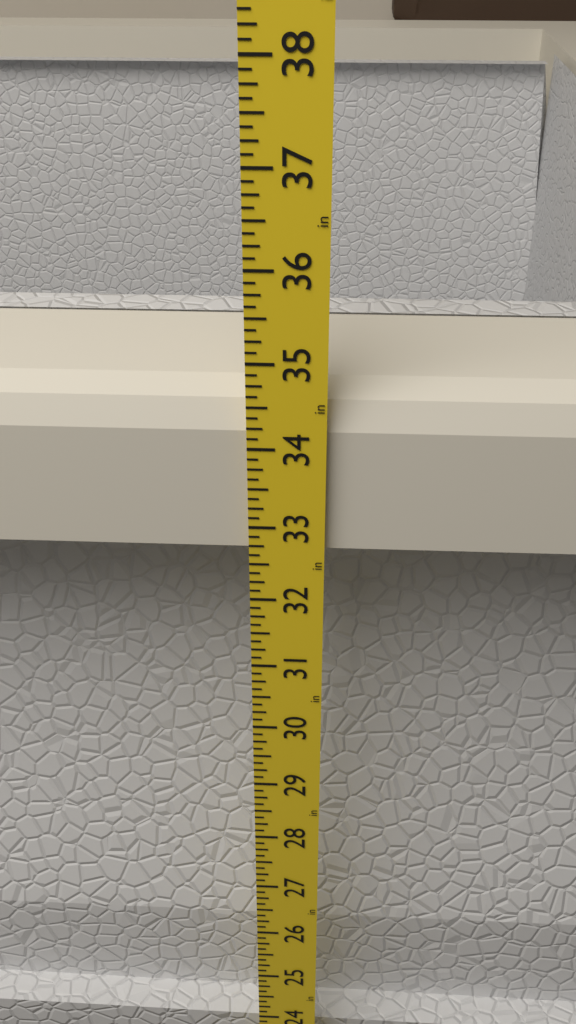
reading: 34.625 in
